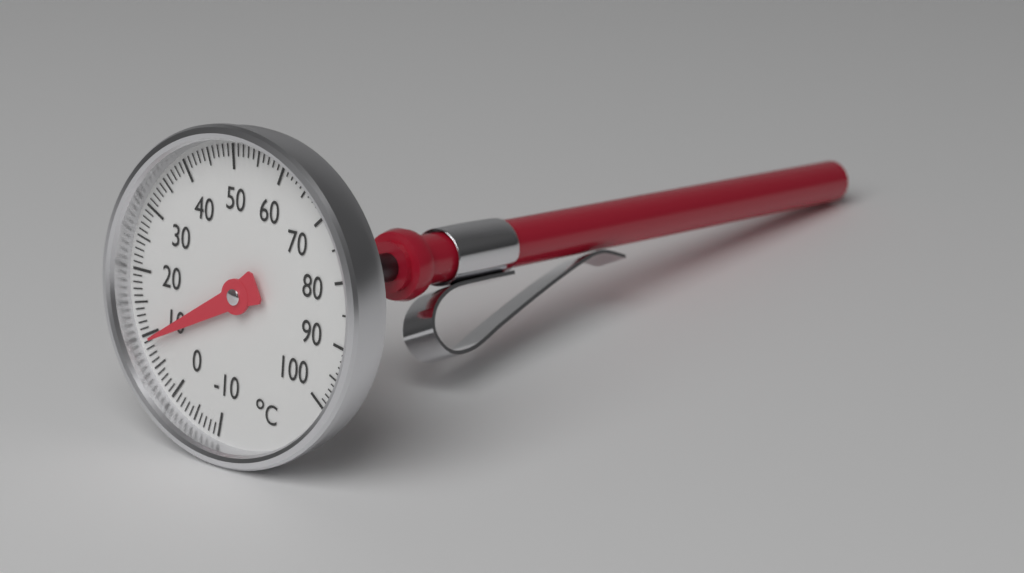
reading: 9 °C
